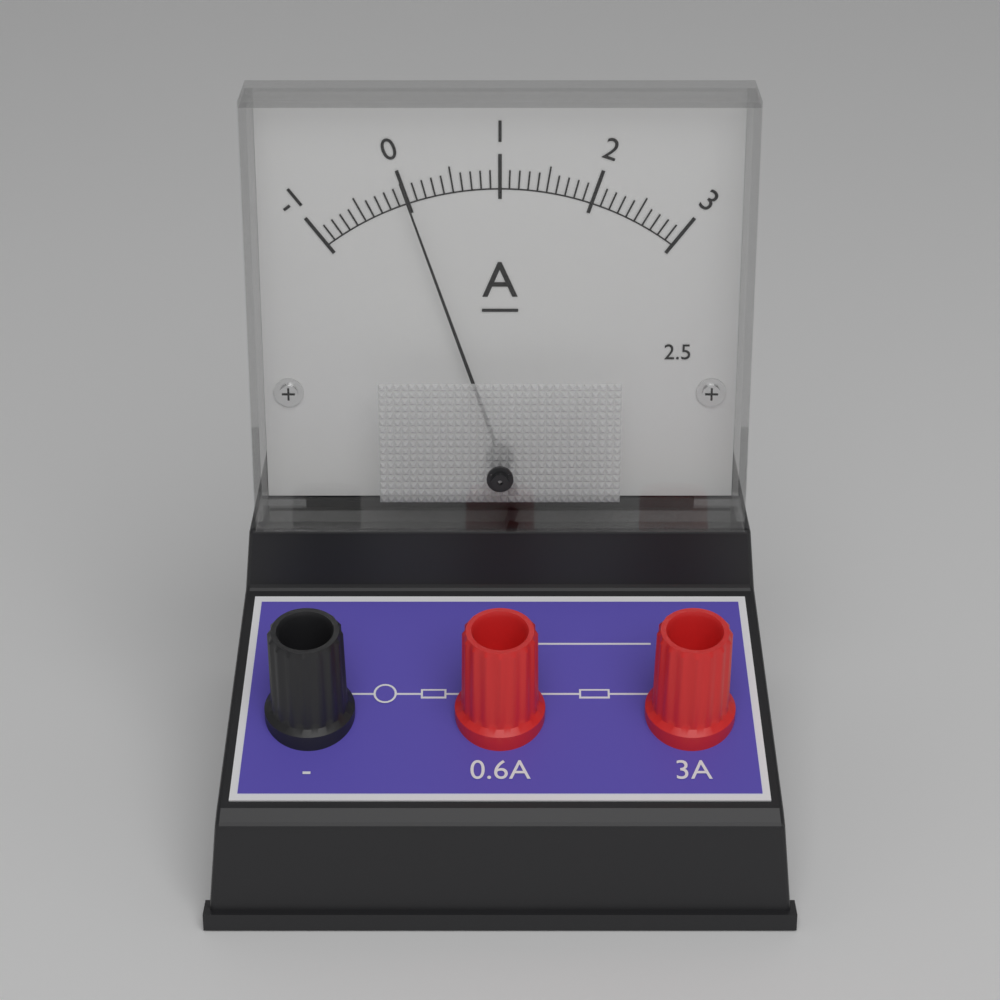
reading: 0.0 A
